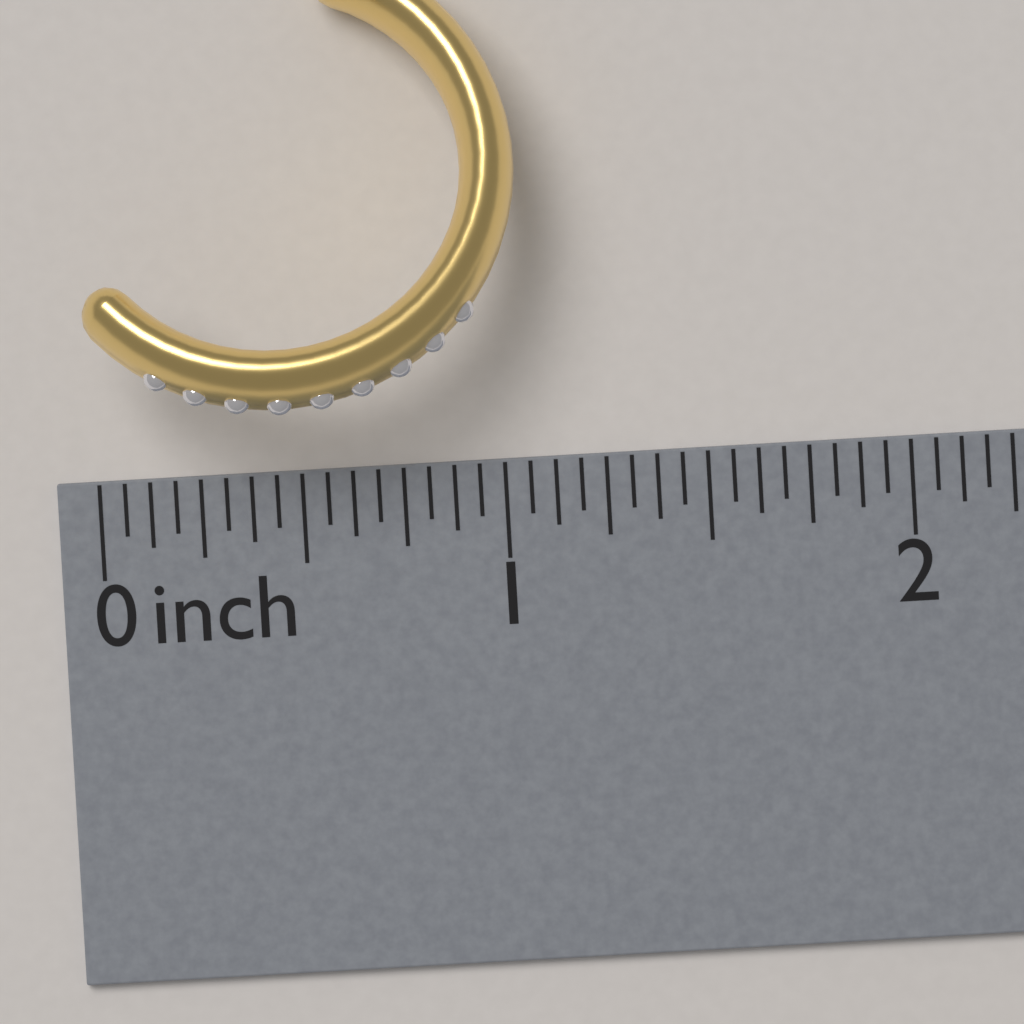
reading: 1.0625 inch
